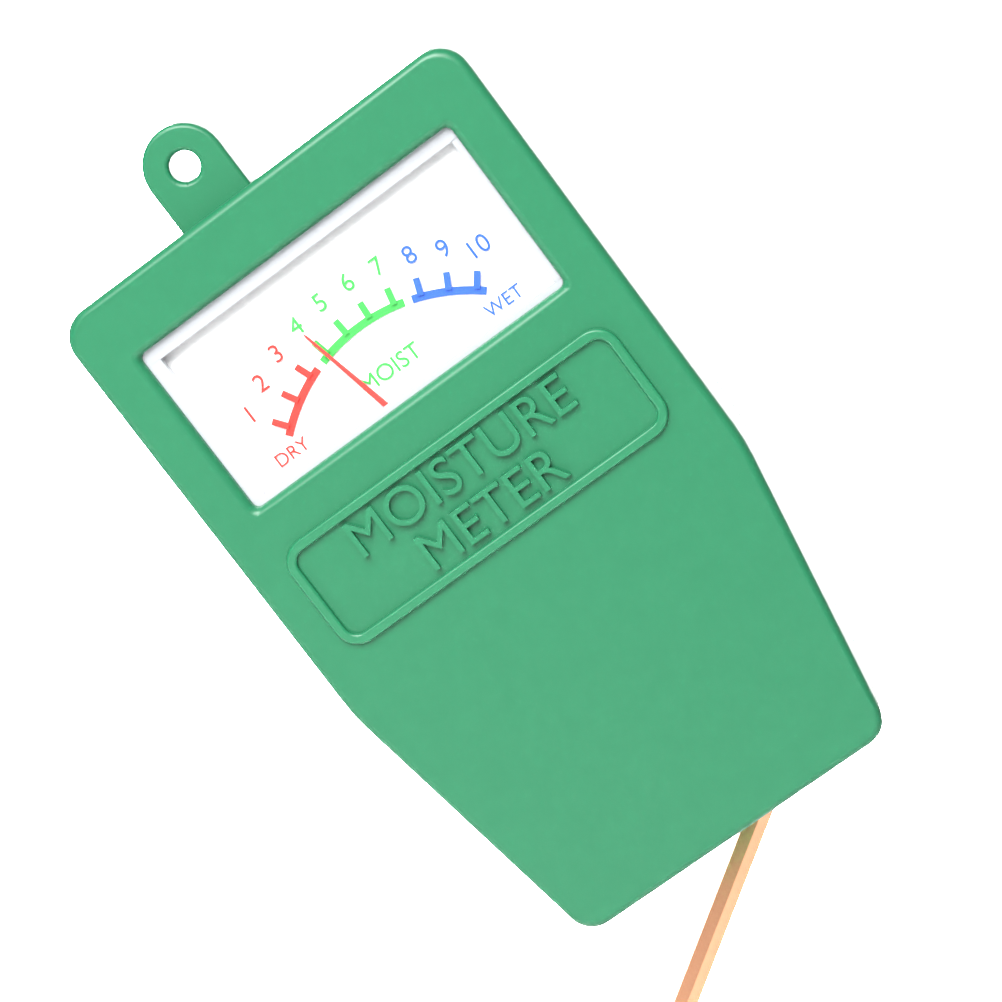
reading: 4 (no unit)
